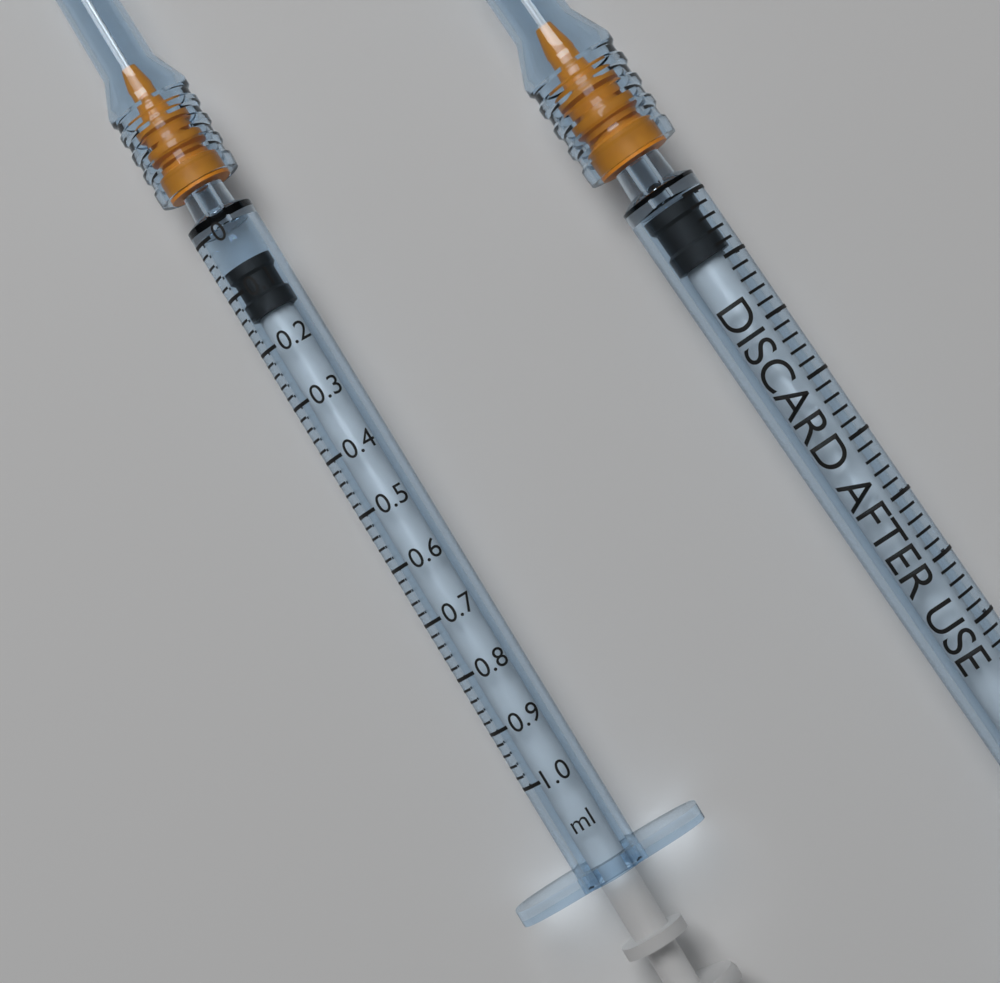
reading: 0.06 ml
